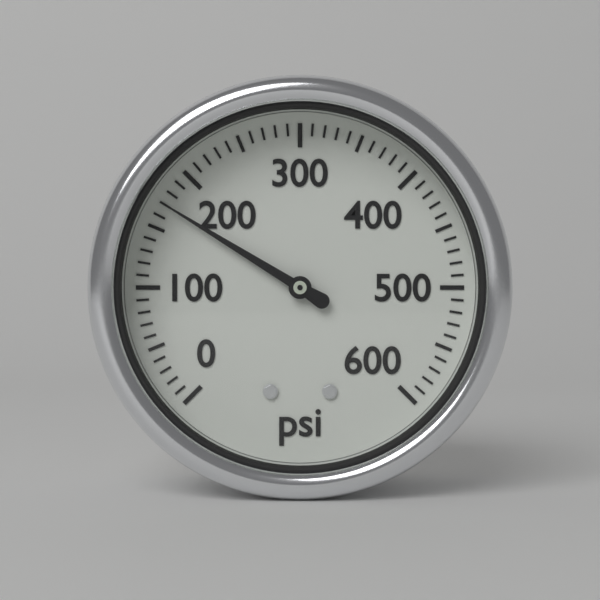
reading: 170 psi
